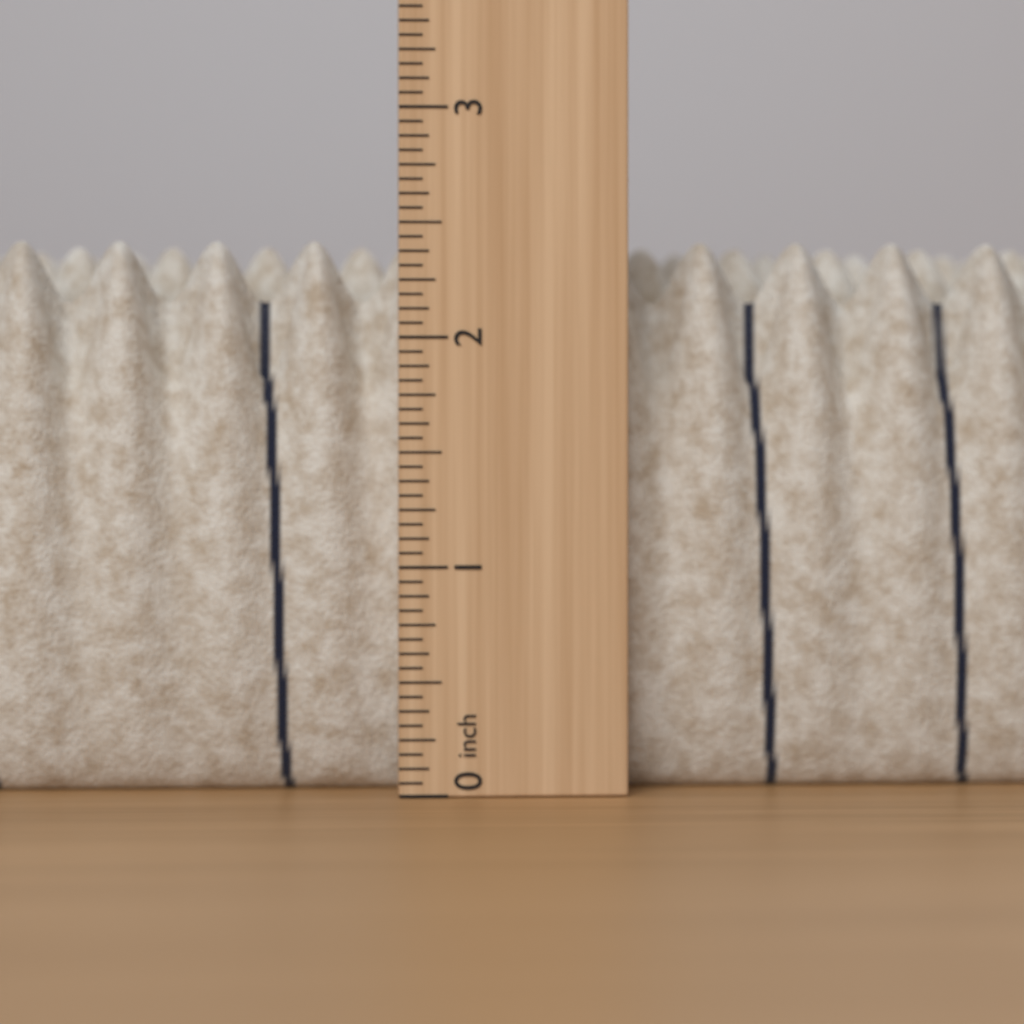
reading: 2.4375 in
